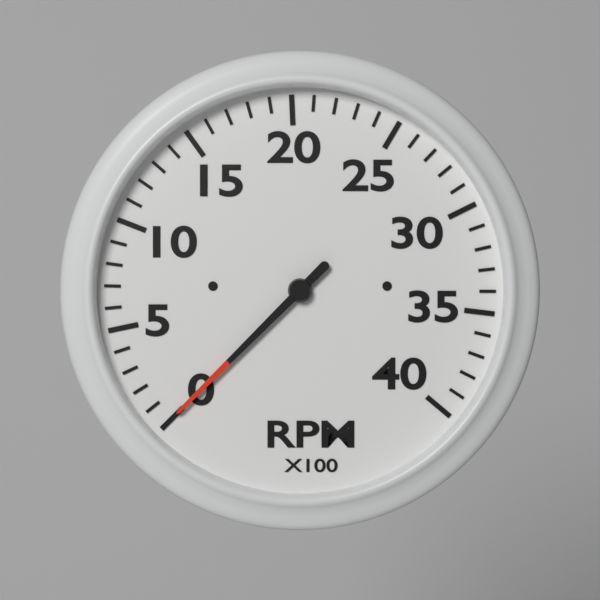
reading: 0 RPM
